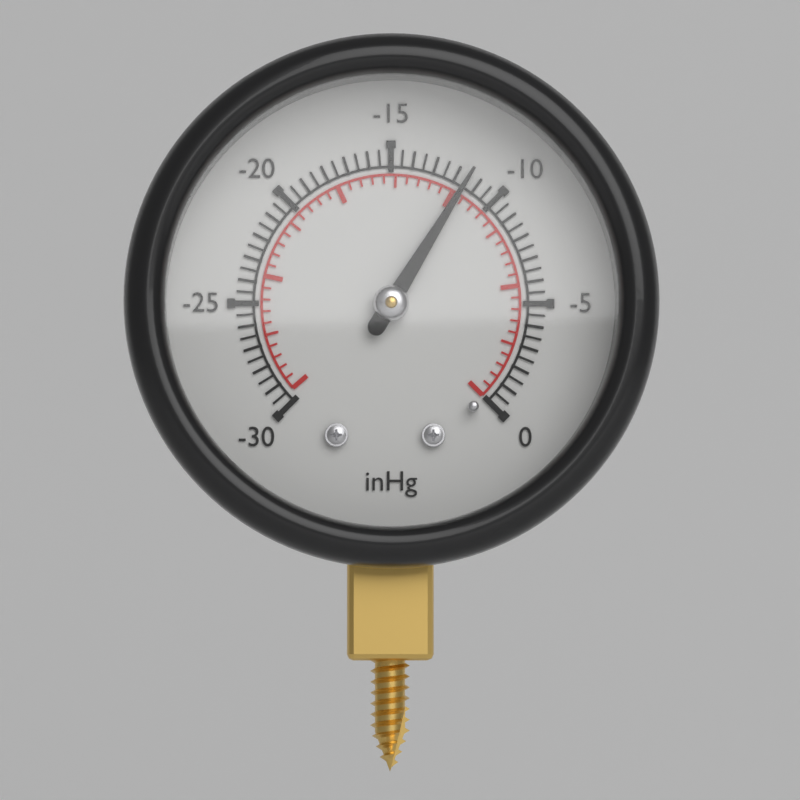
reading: -11.5 inHg
